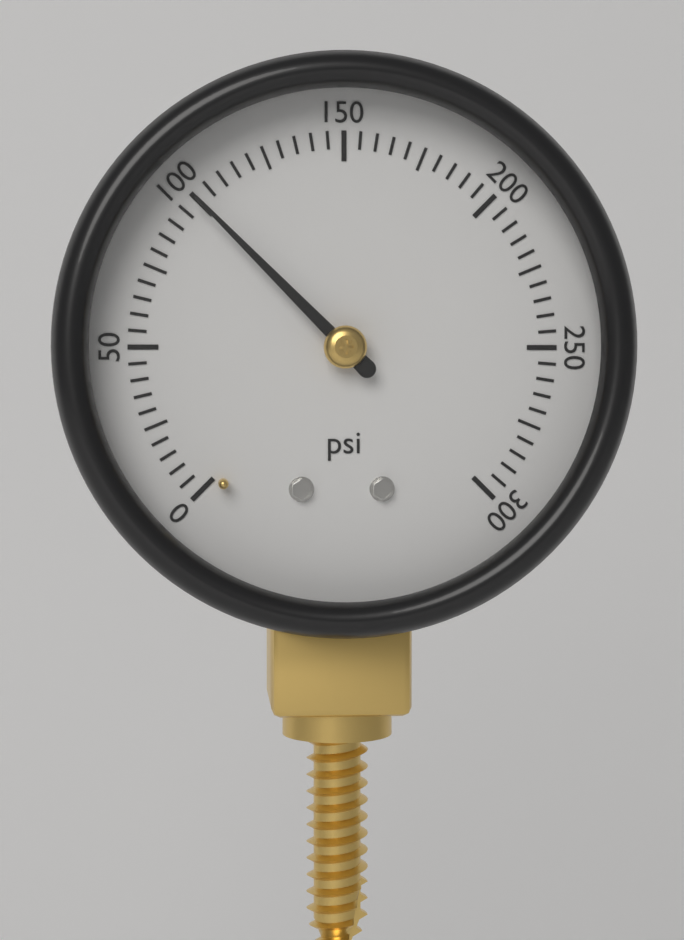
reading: 100 psi
